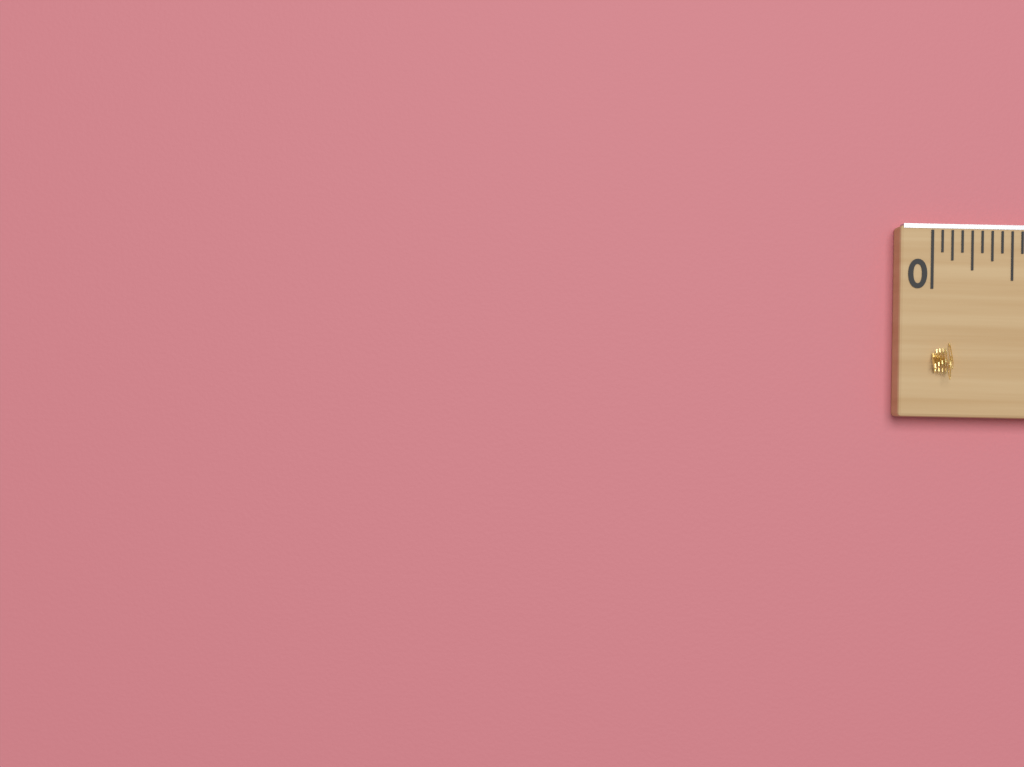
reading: 0.1250 (no unit)
